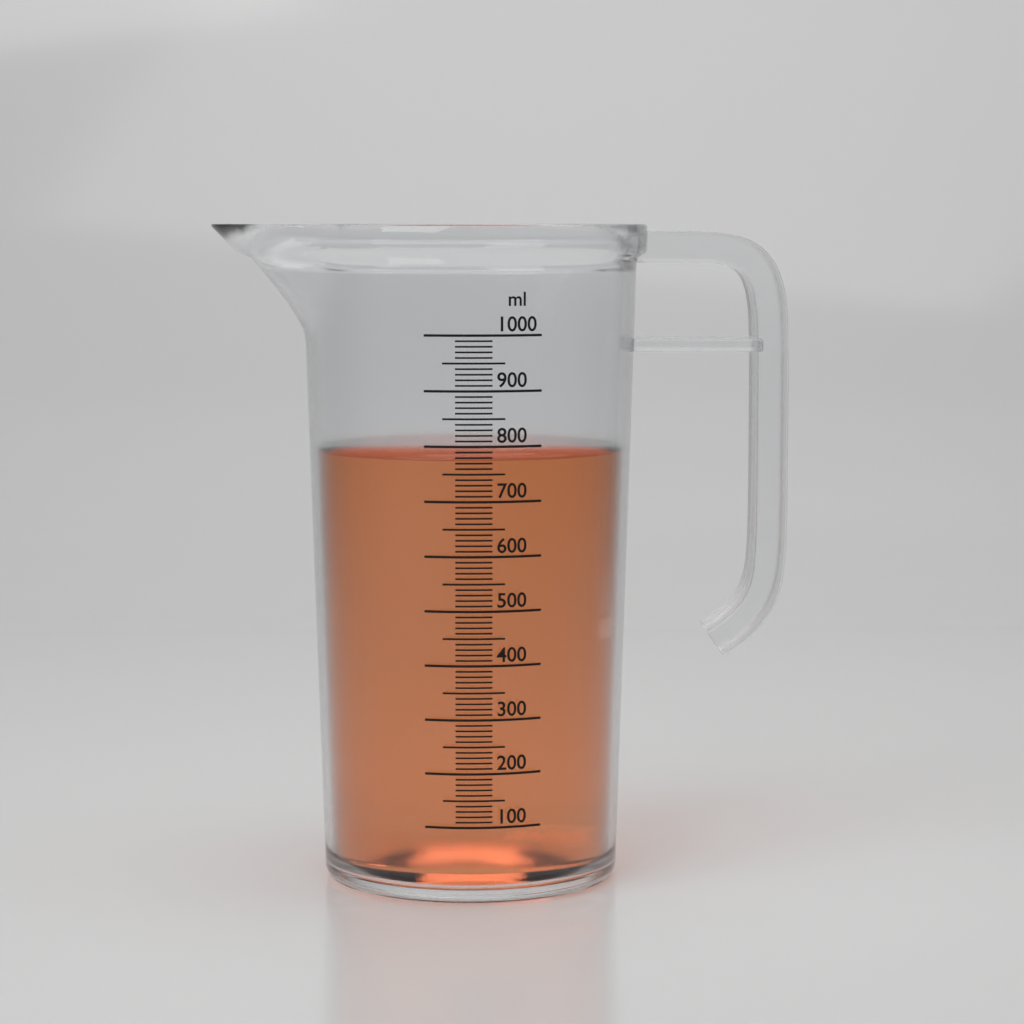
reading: 780 ml
